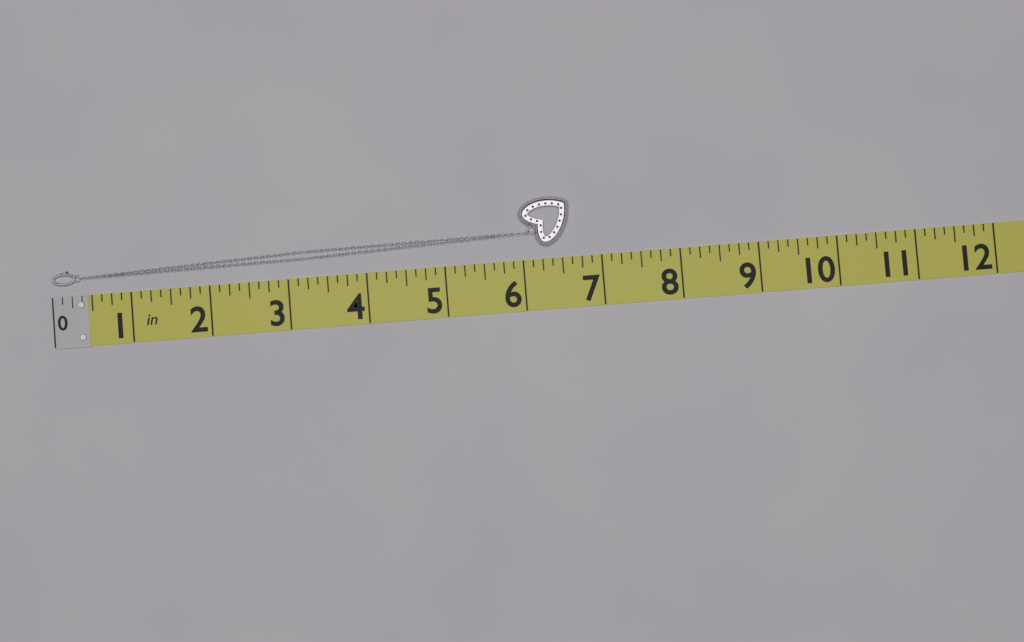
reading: 6.625 in
